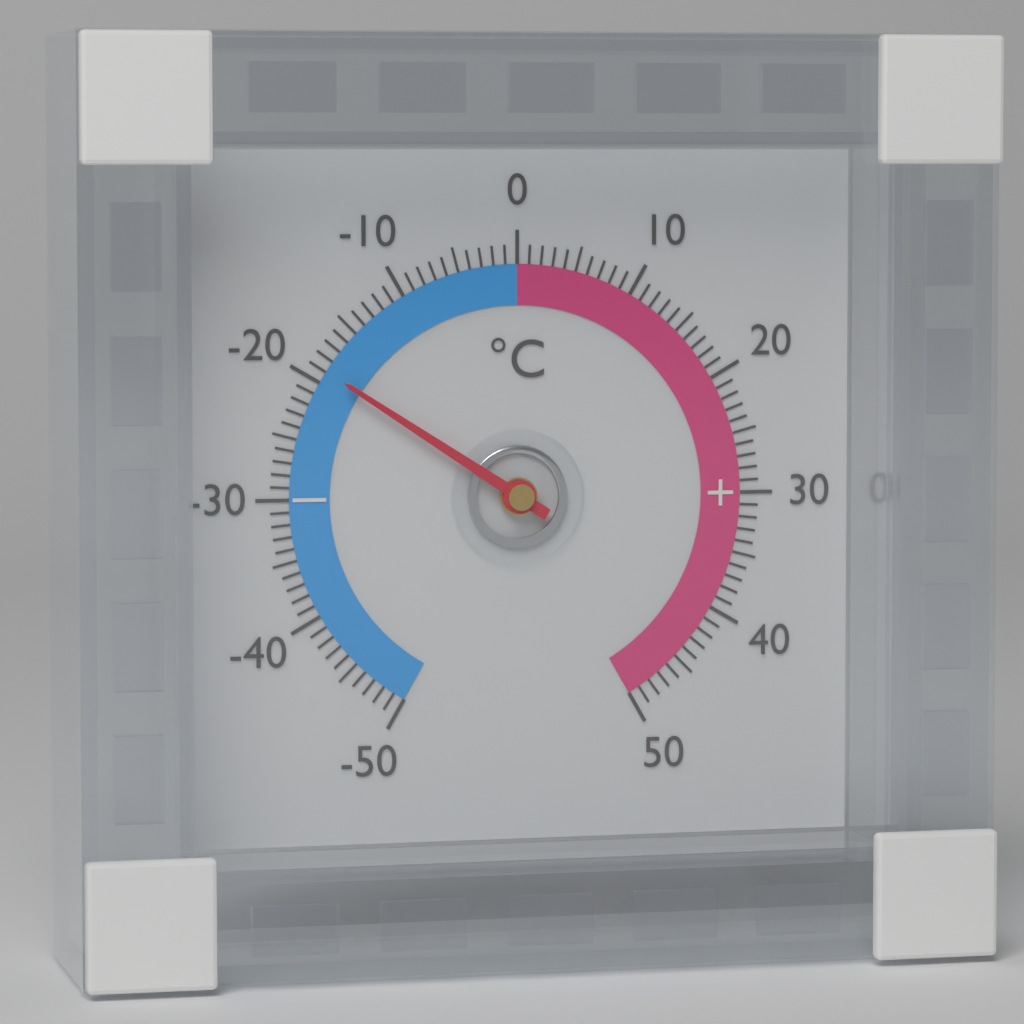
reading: -19 °C
